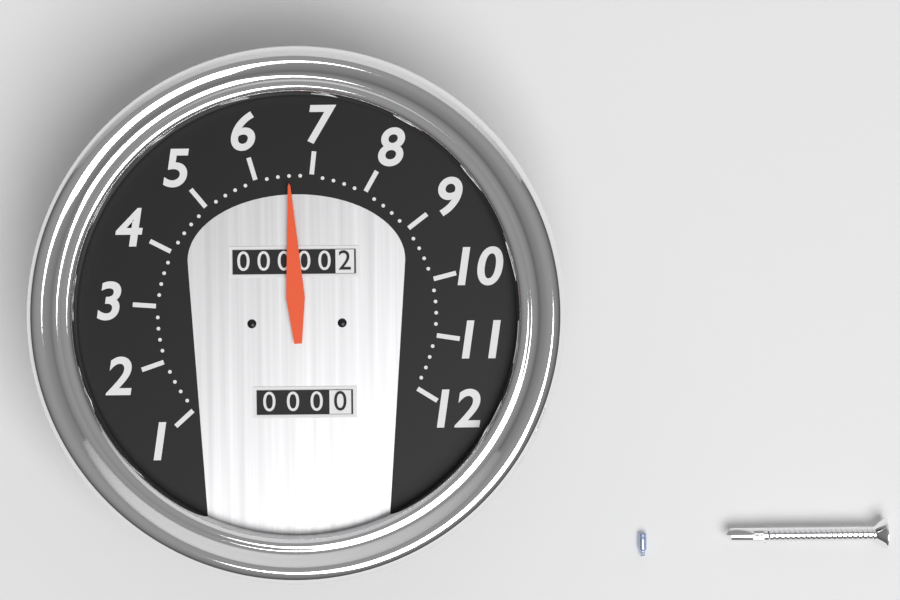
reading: 6.6 (no unit)
